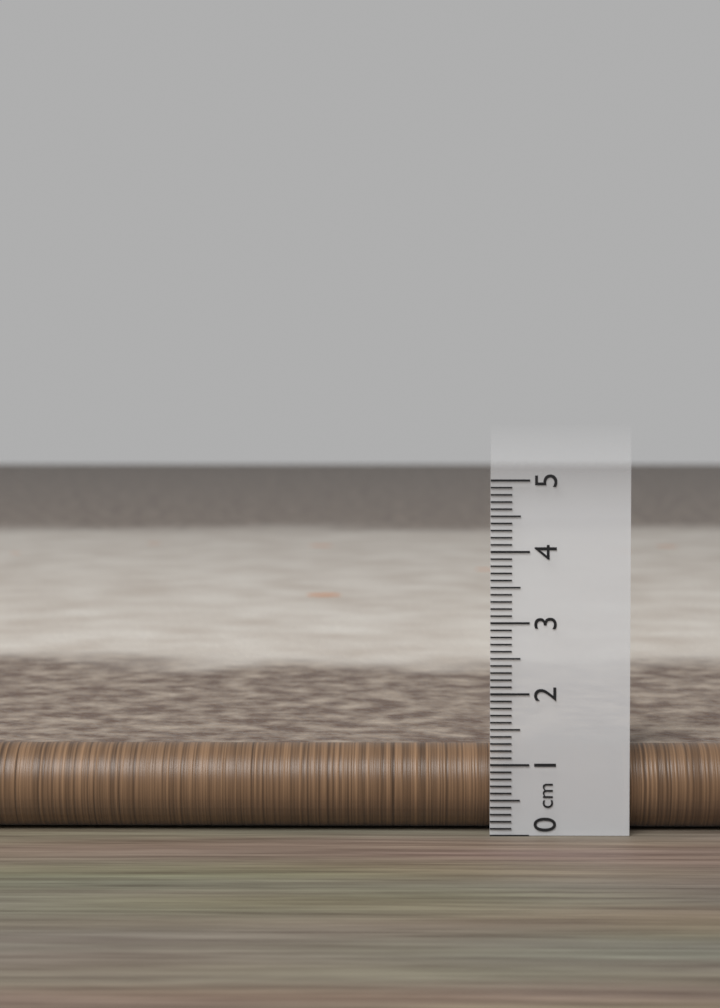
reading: 1.2 cm
